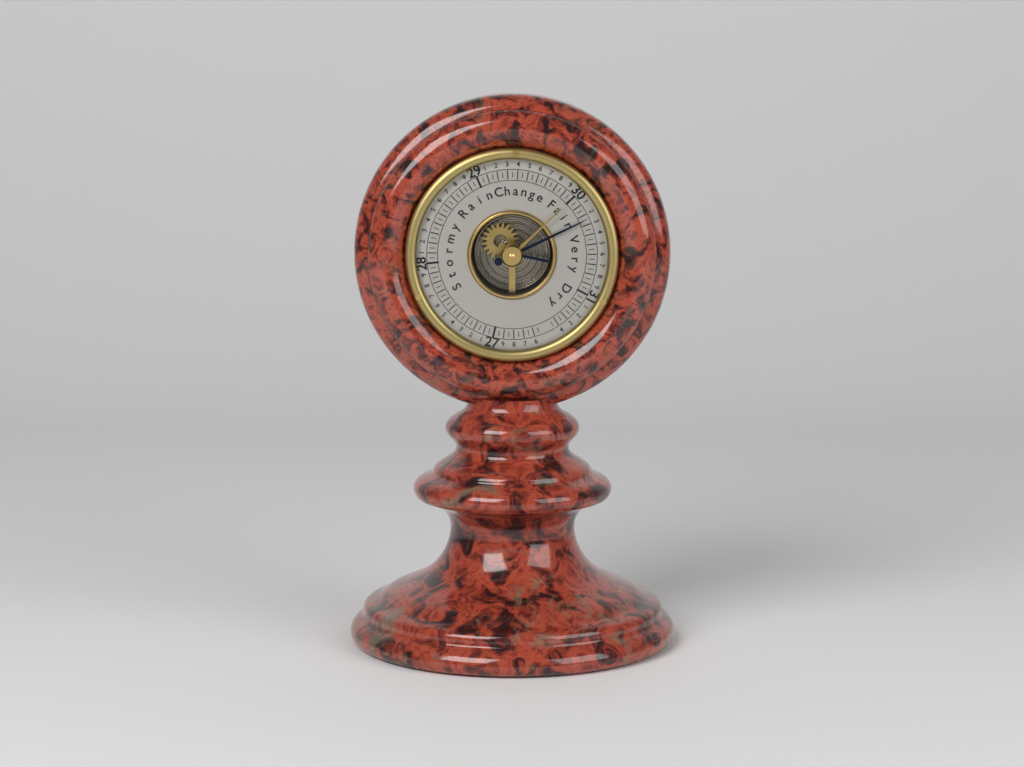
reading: 30.25 (no unit)
